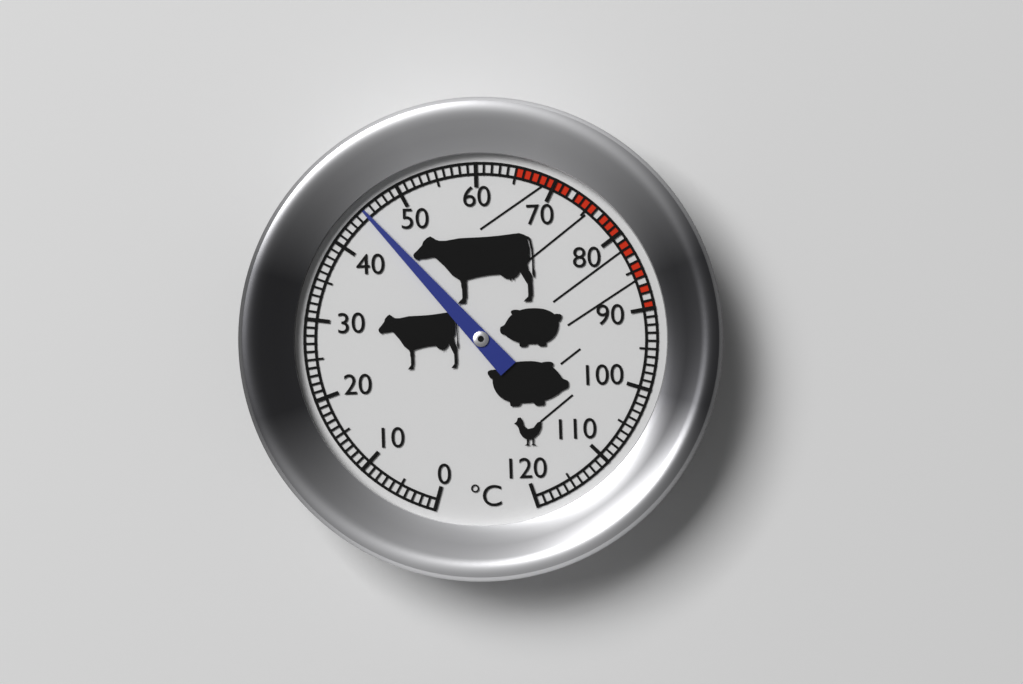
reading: 45 °C
